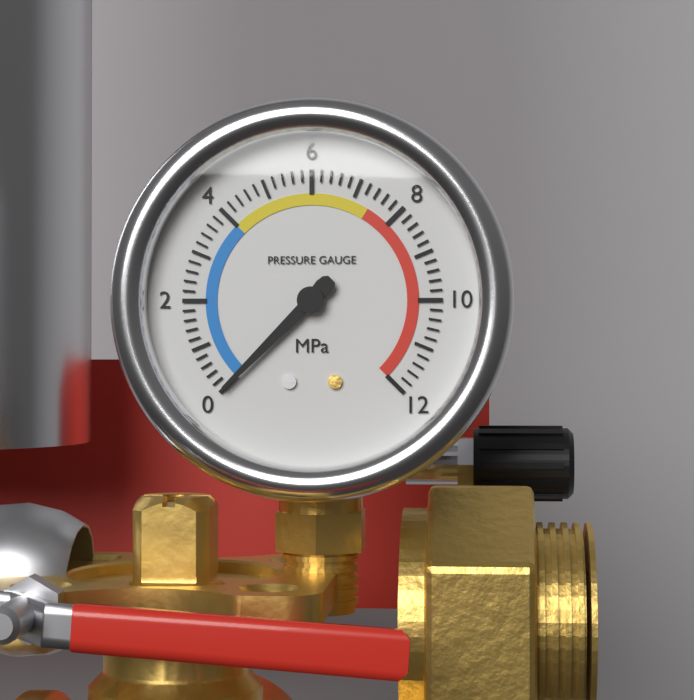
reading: 0.0 MPa
